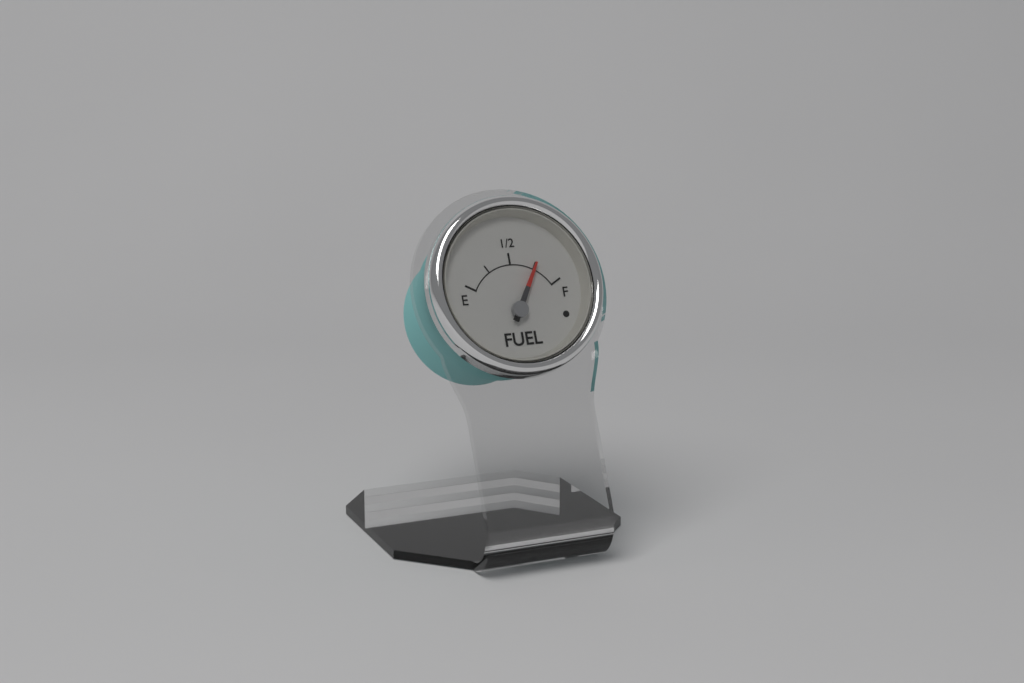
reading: 0.75 (no unit)
